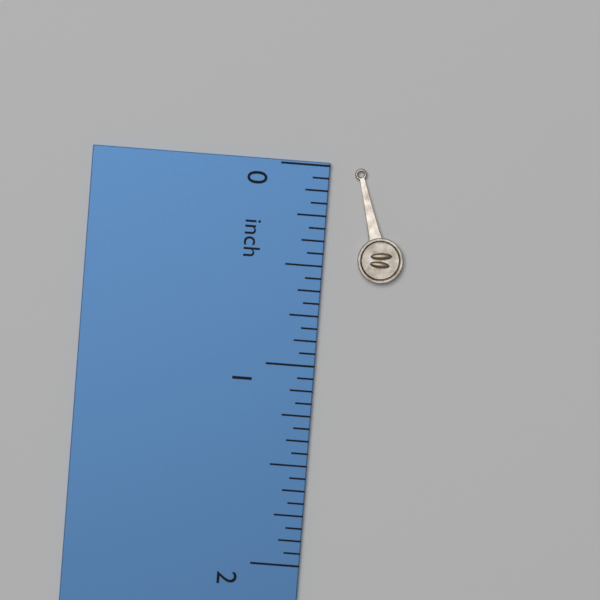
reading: 0.5625 inch
